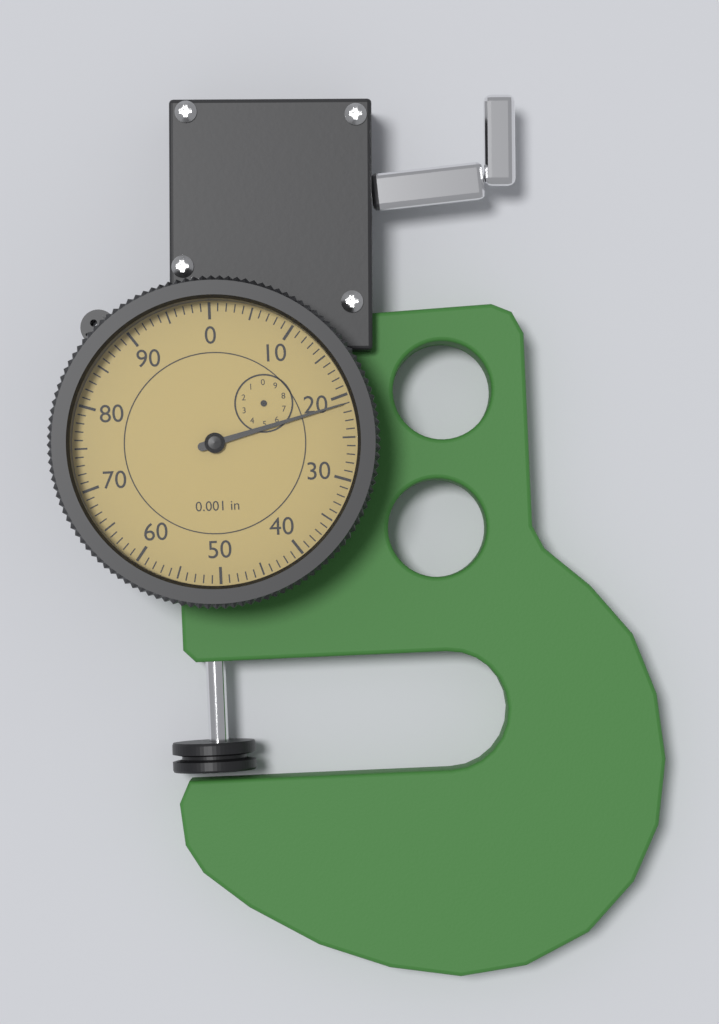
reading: 21 0.001 in
